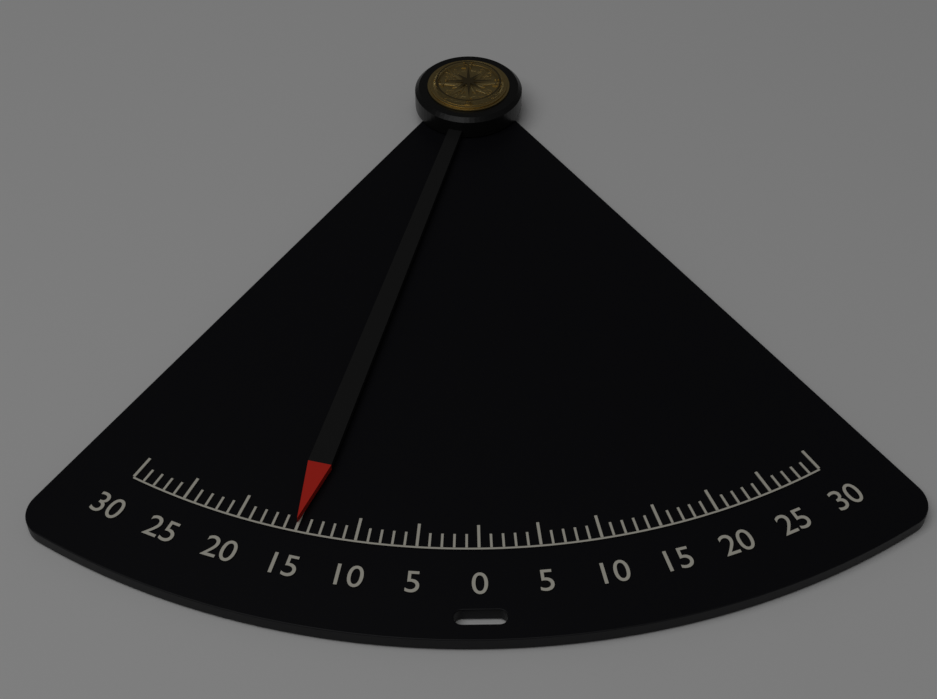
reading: -15 (no unit)
